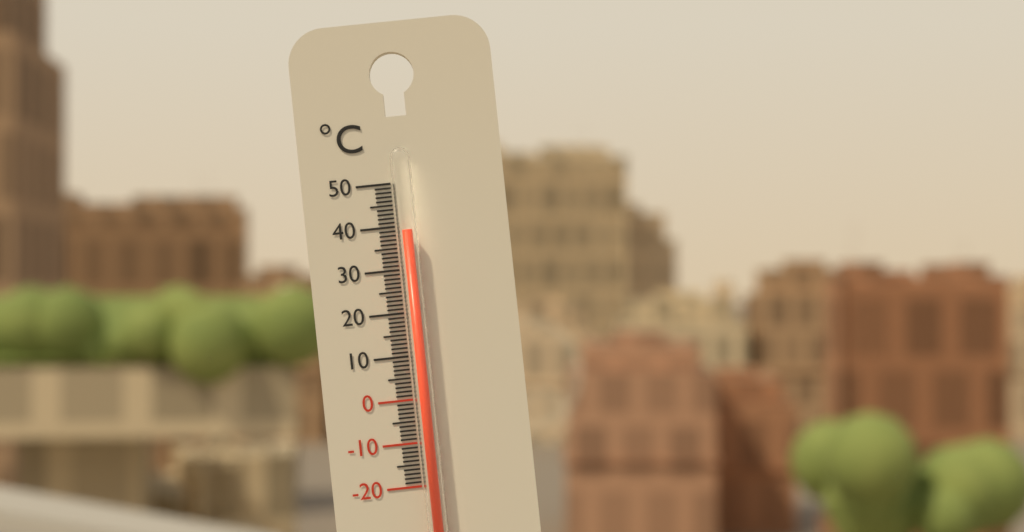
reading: 39 °C
